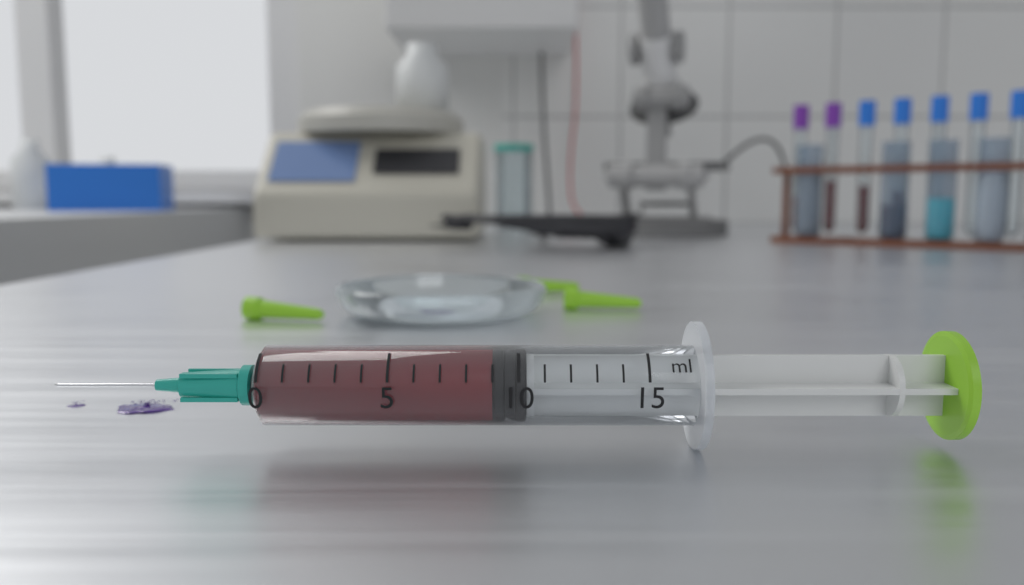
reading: 9 ml
